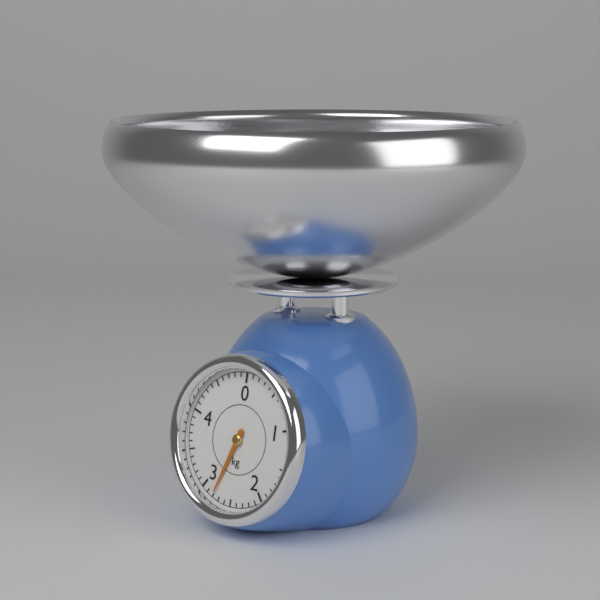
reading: 2.8 kg
